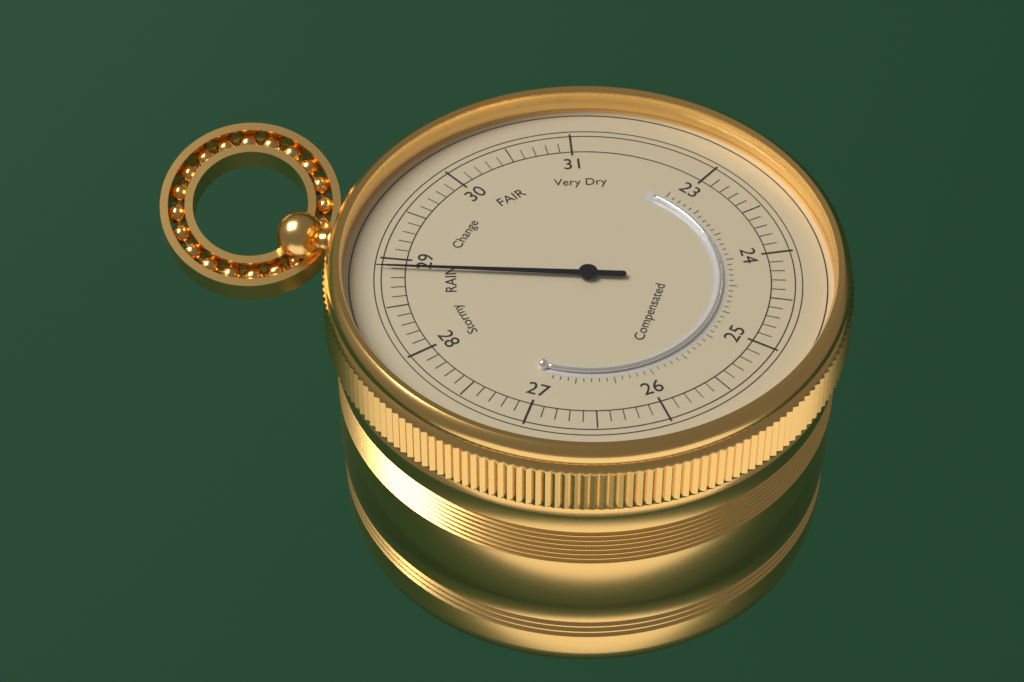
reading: 28.9 (no unit)
